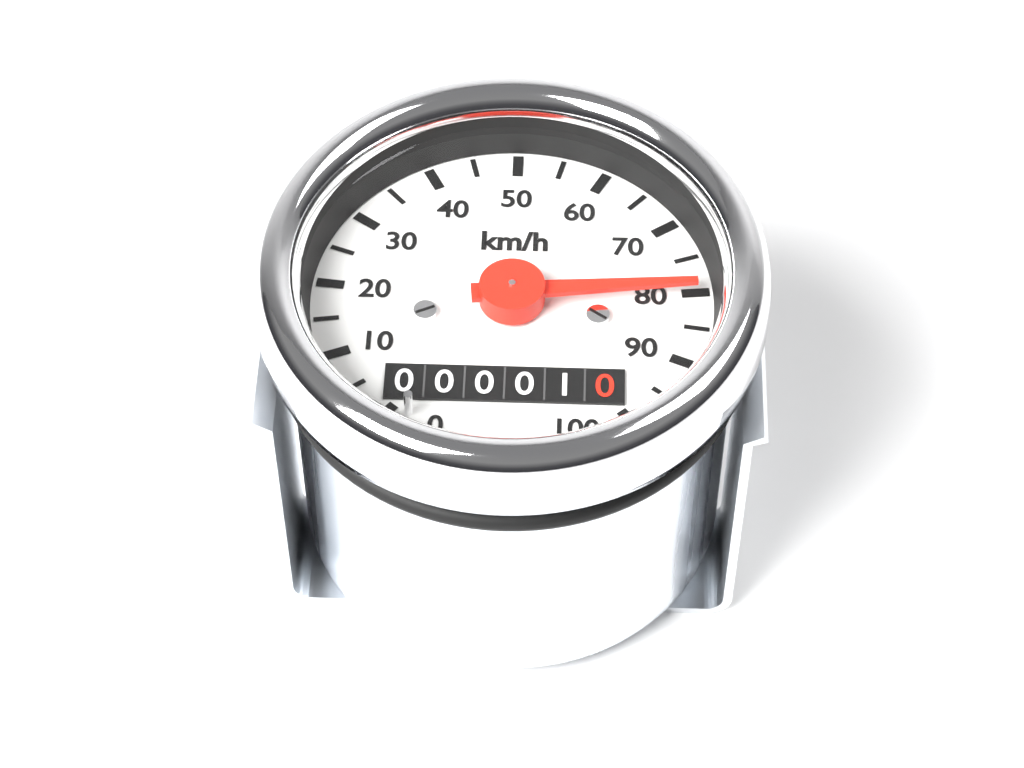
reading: 80 km/h
